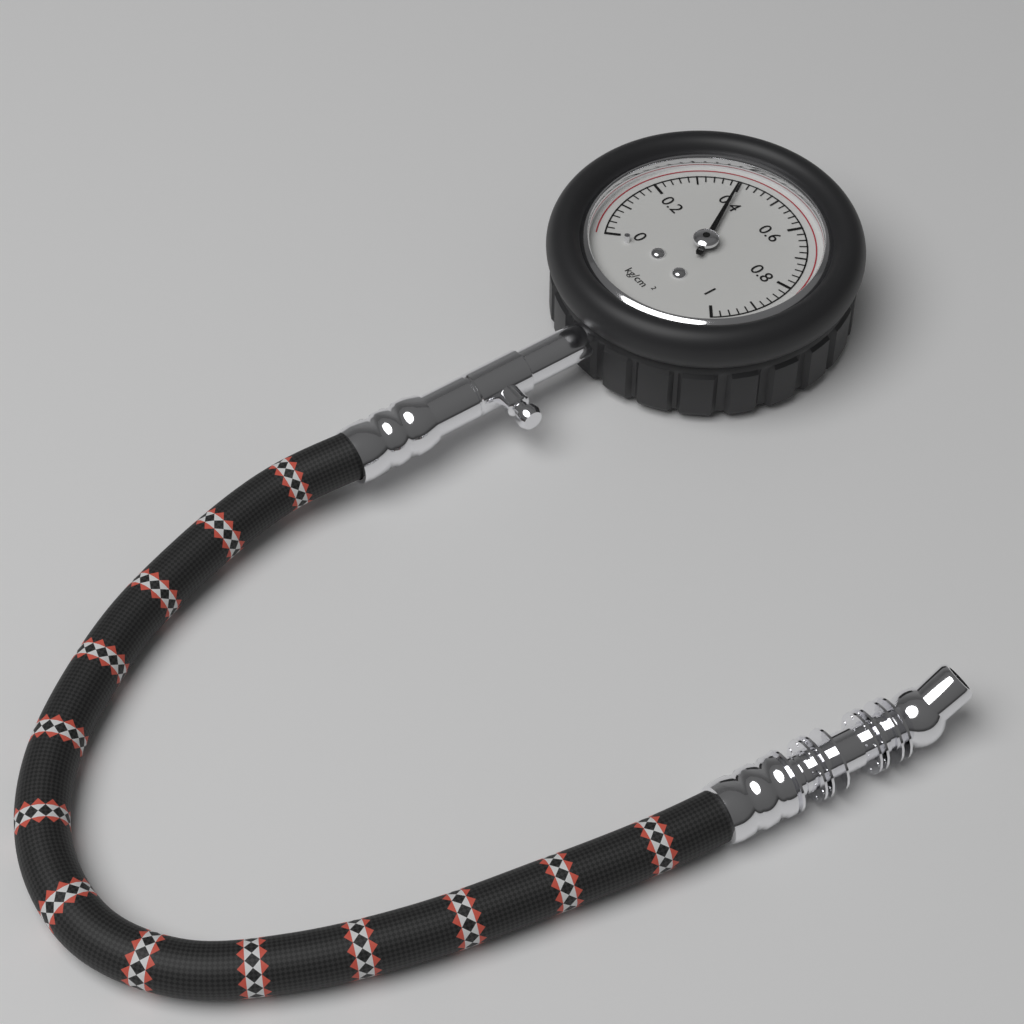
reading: 0.40 kg/cm²
